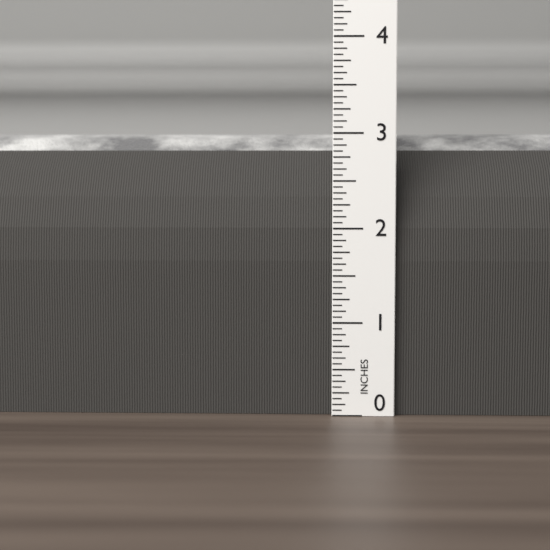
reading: 3.0000 in
